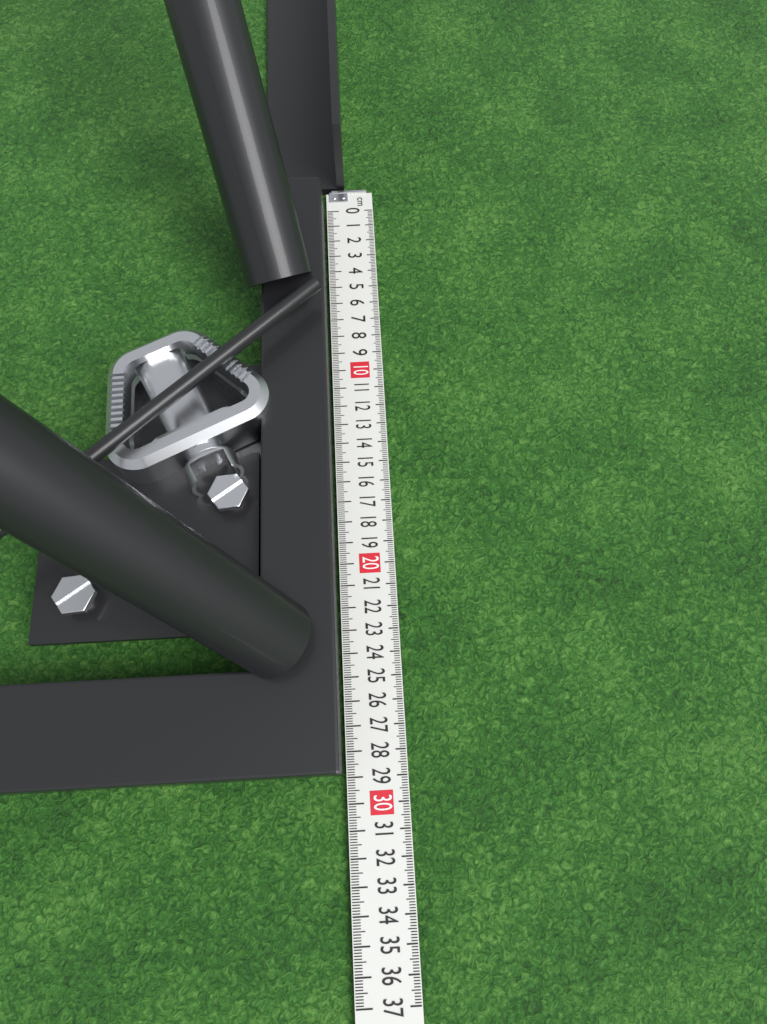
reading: 28.9 cm
